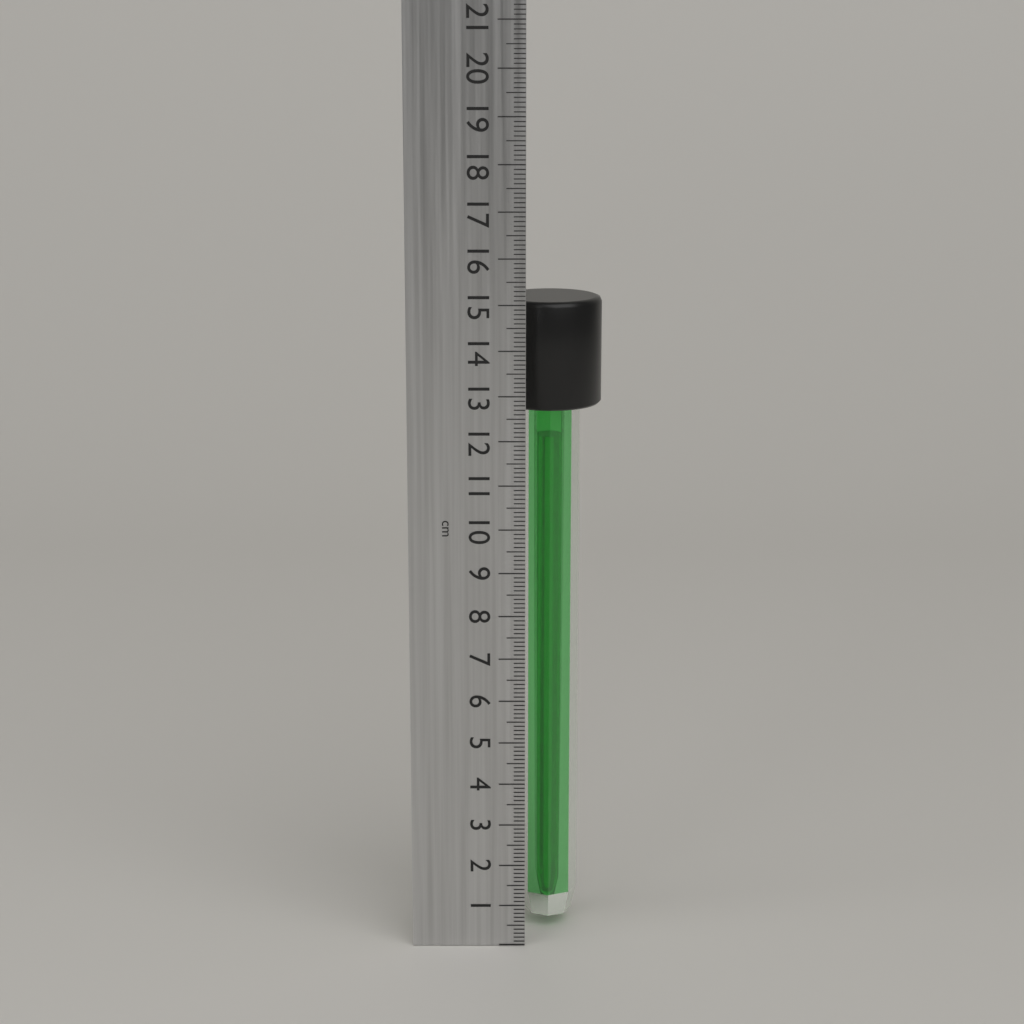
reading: 15.0 cm
